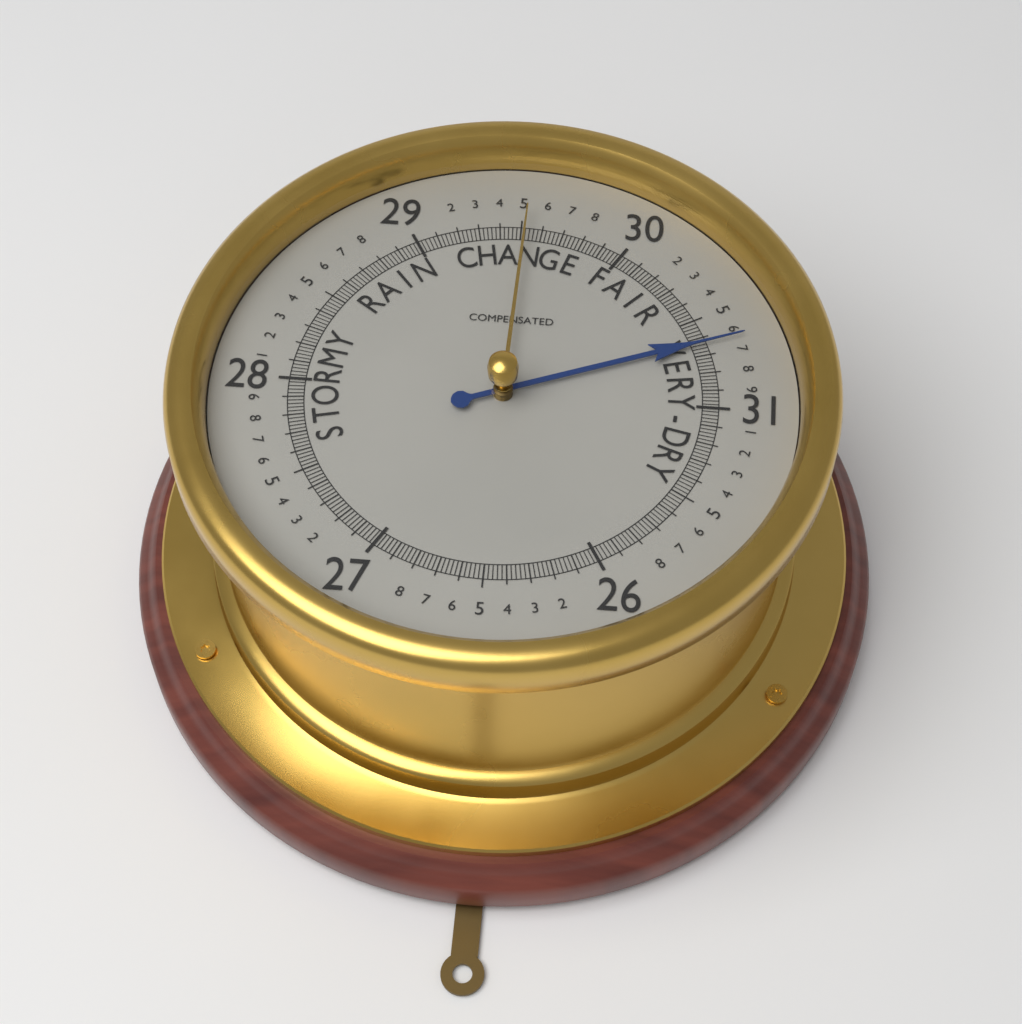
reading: 30.64 (no unit)
